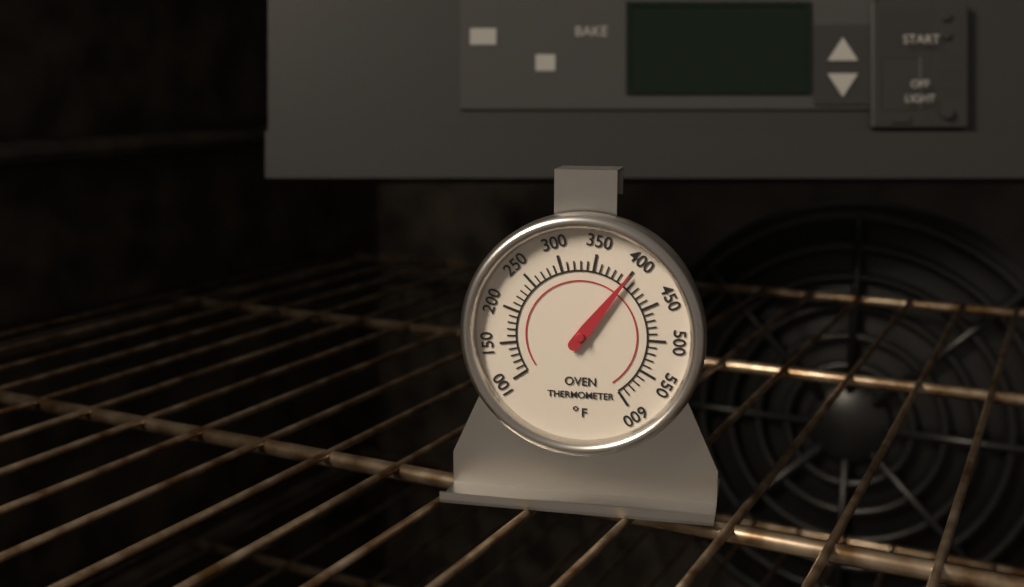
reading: 400 °F
